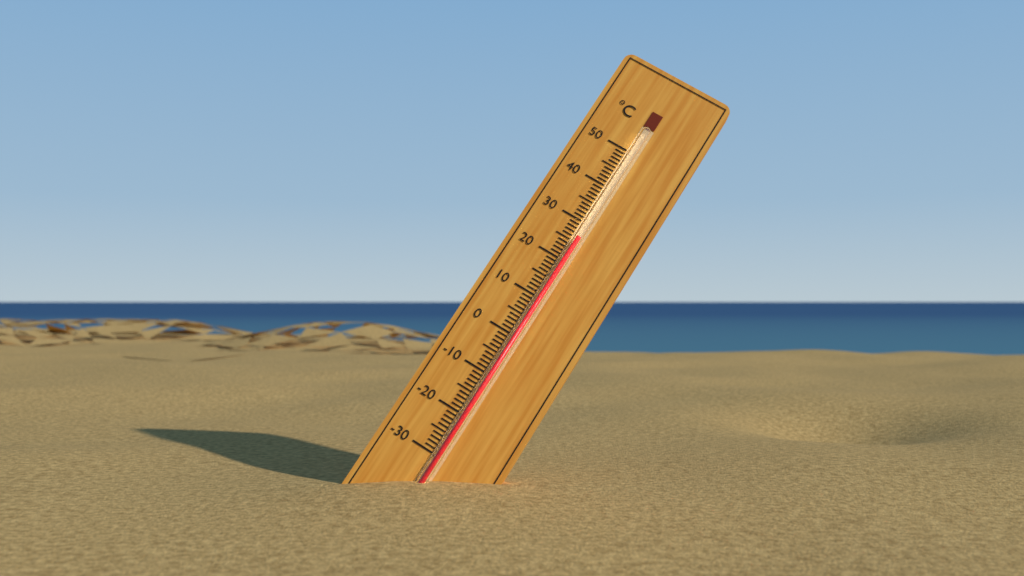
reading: 26 °C
